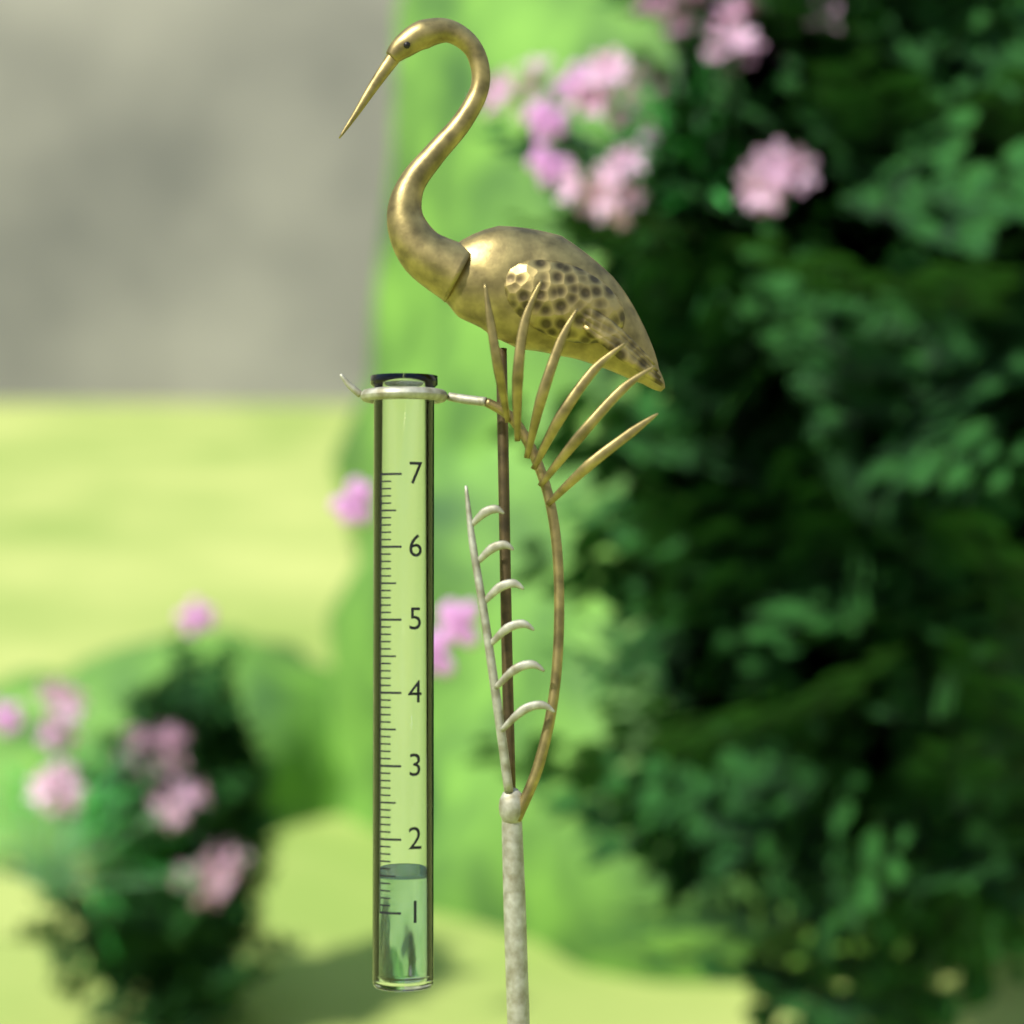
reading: 1.5 (no unit)
